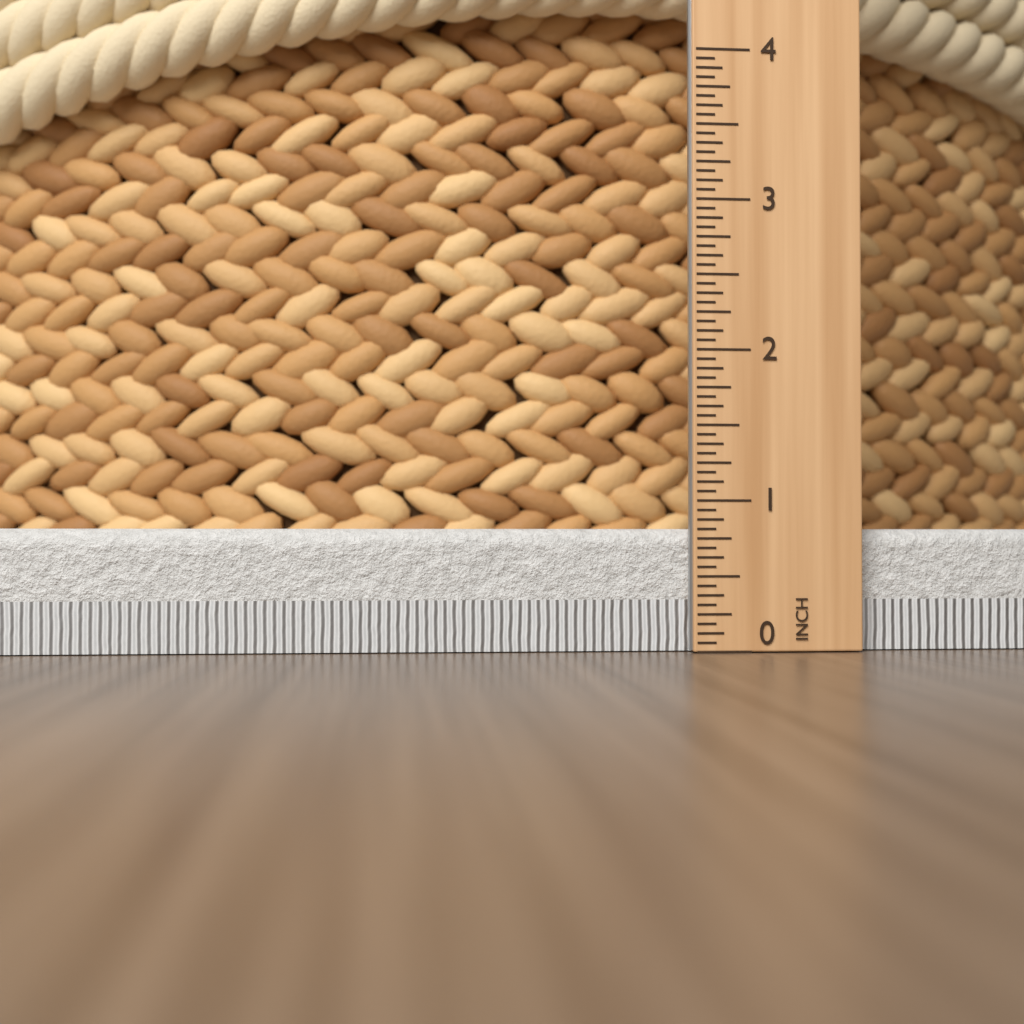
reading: 0.8125 in
